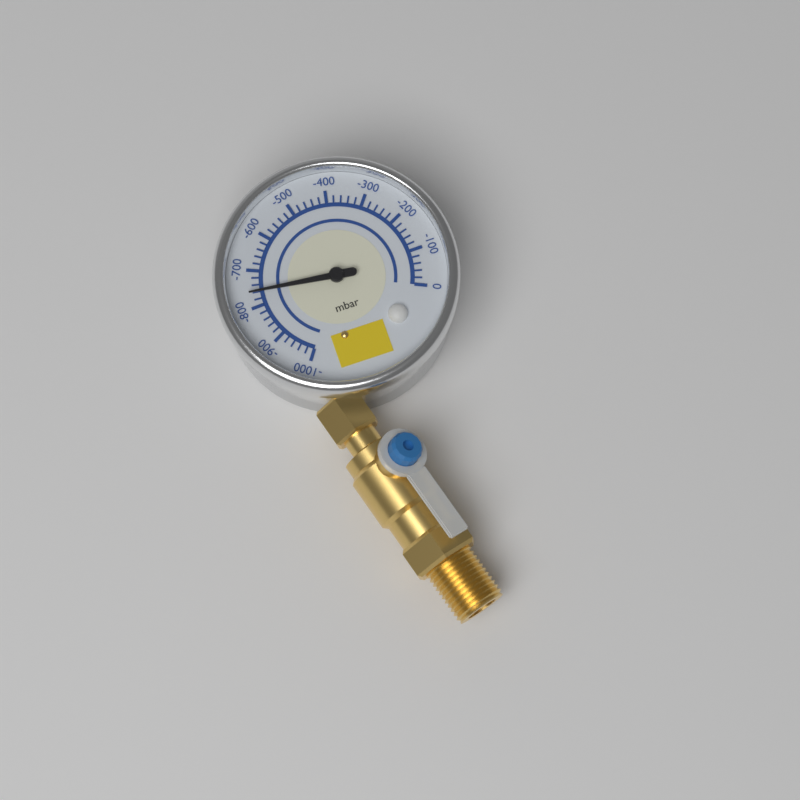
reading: -760 mbar
